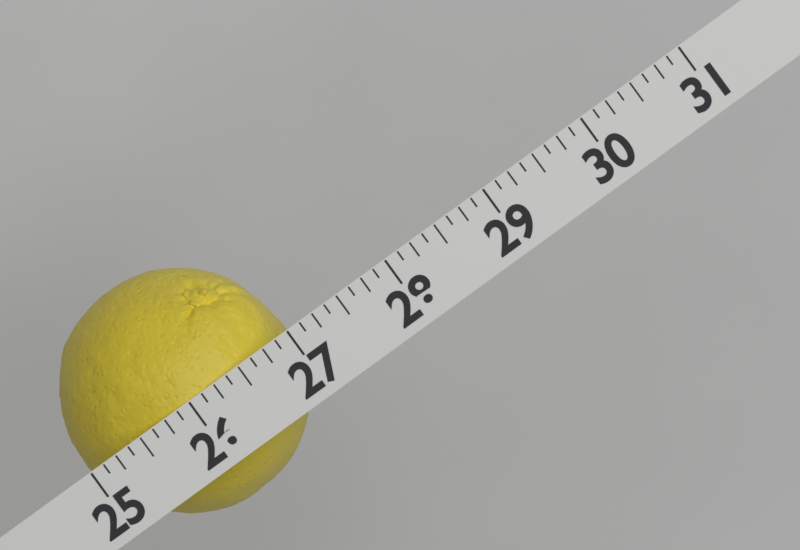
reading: 27.000 (no unit)
